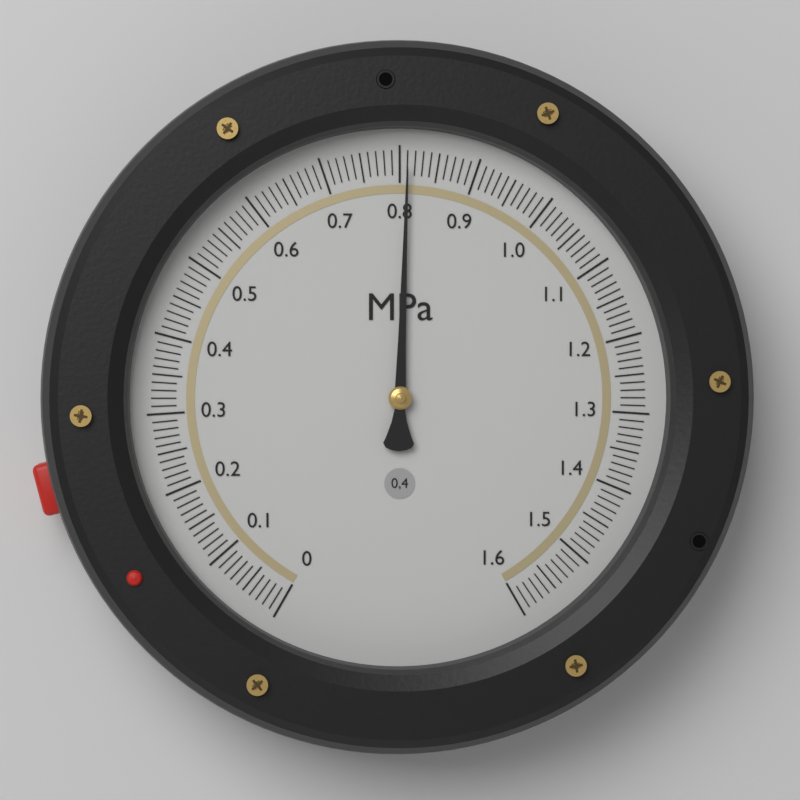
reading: 0.81 MPa
